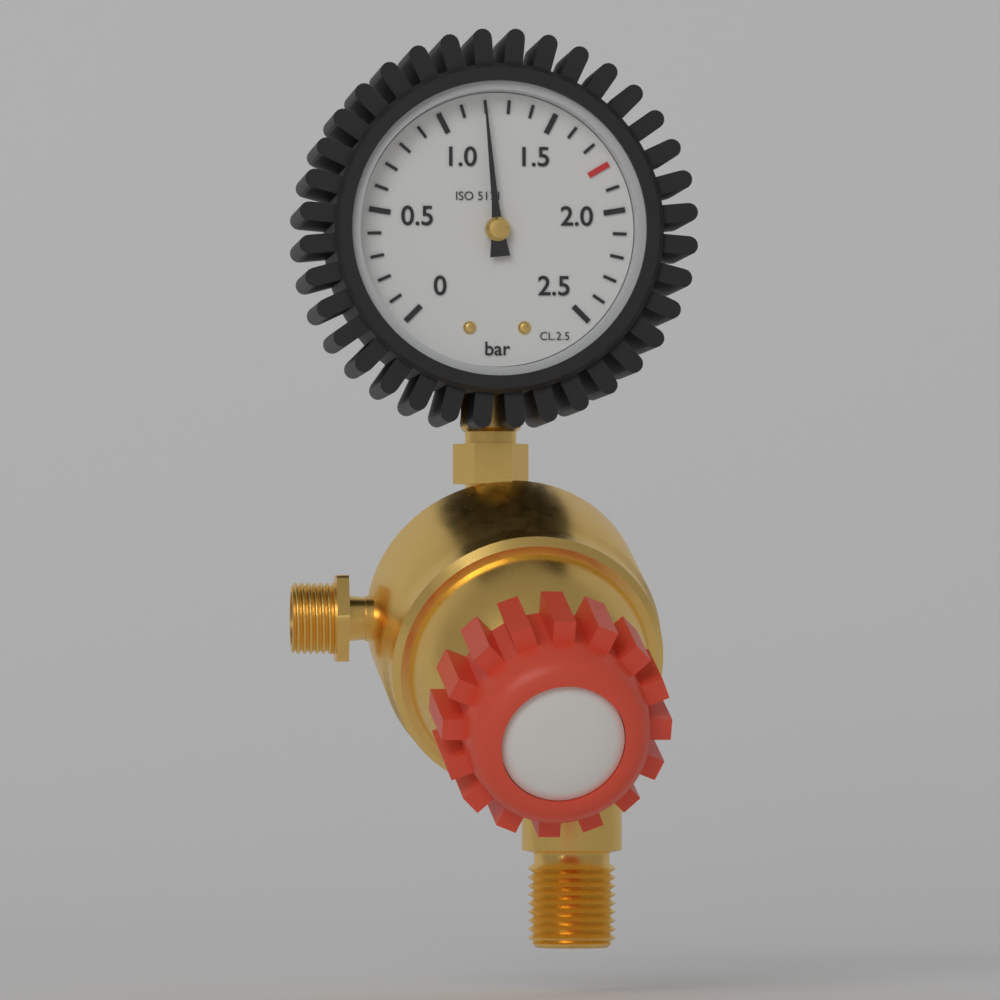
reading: 1.2 bar
